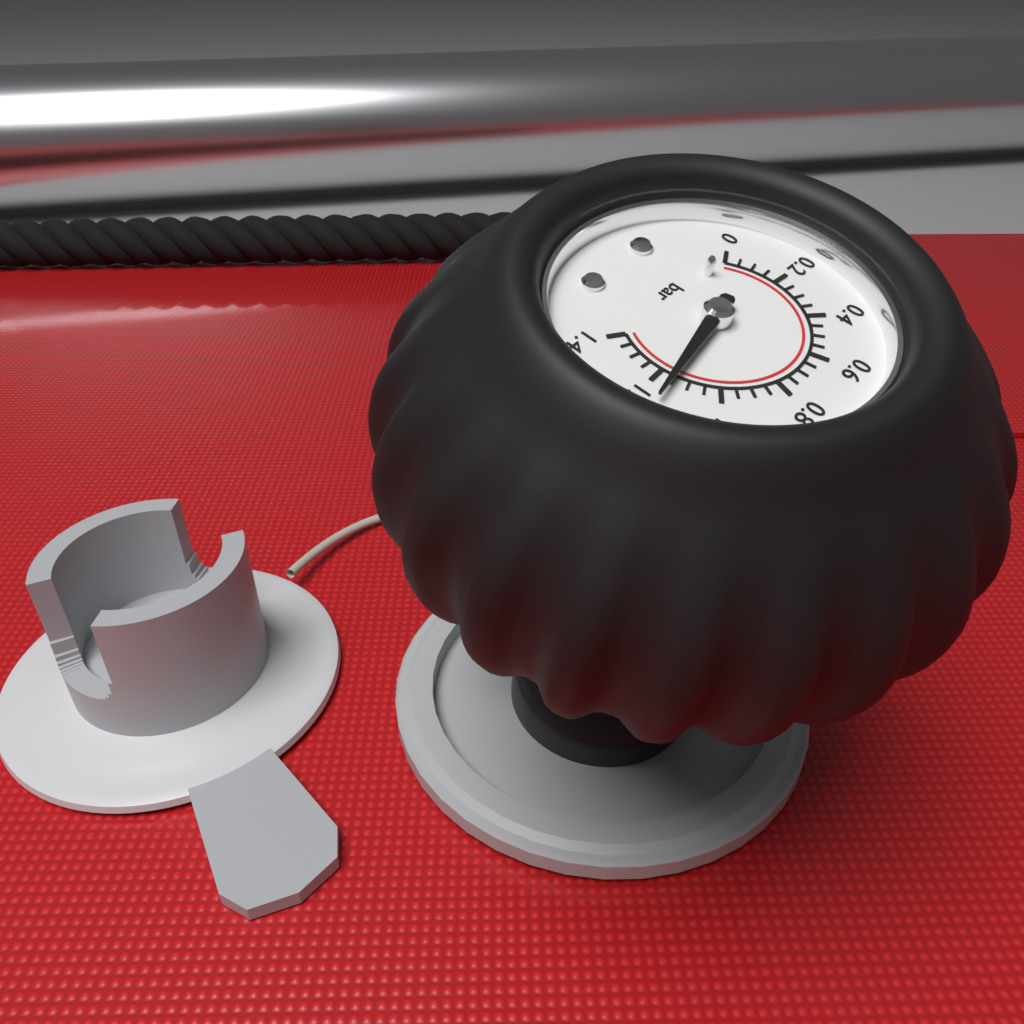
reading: 1.15 bar
